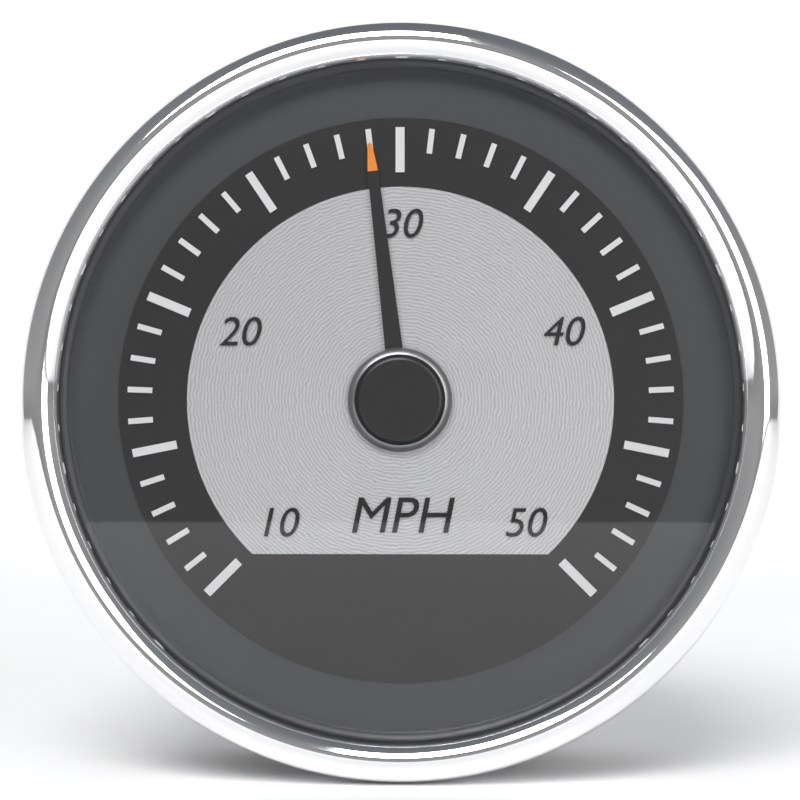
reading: 29 mph
